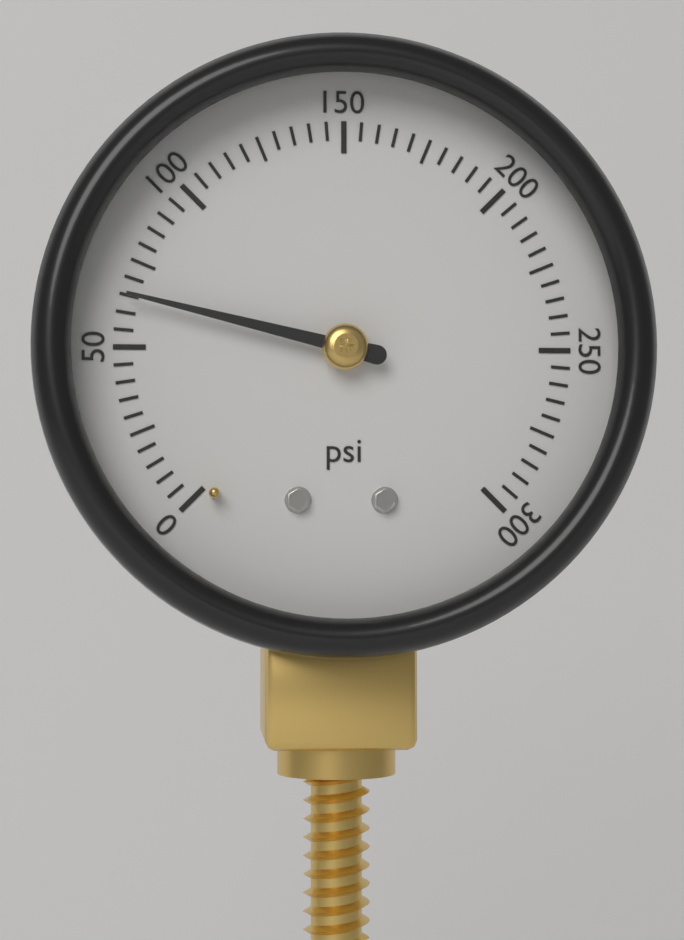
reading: 65 psi
